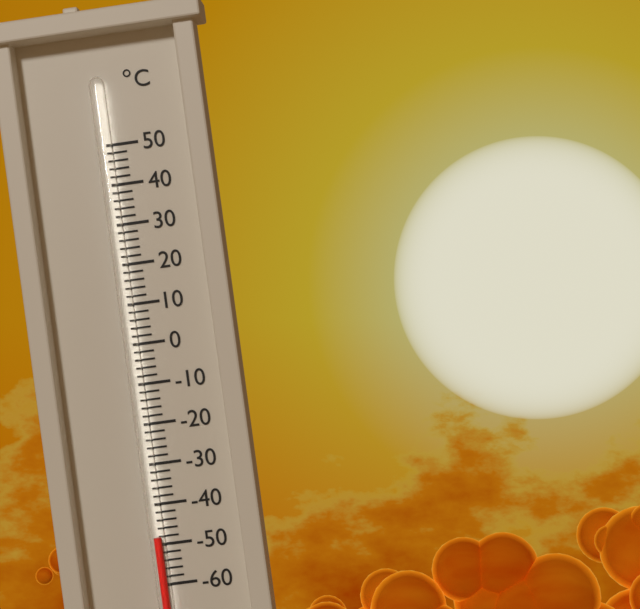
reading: -48 °C
